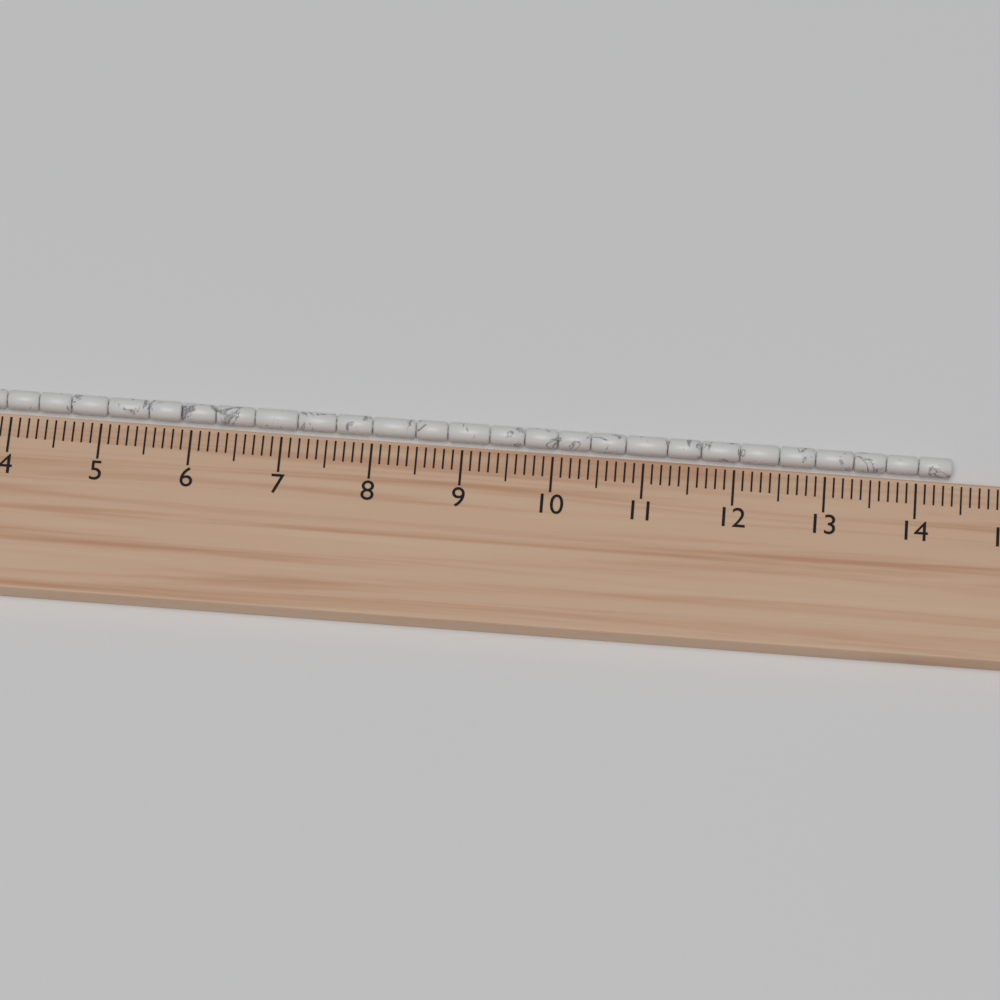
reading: 14.4 cm
